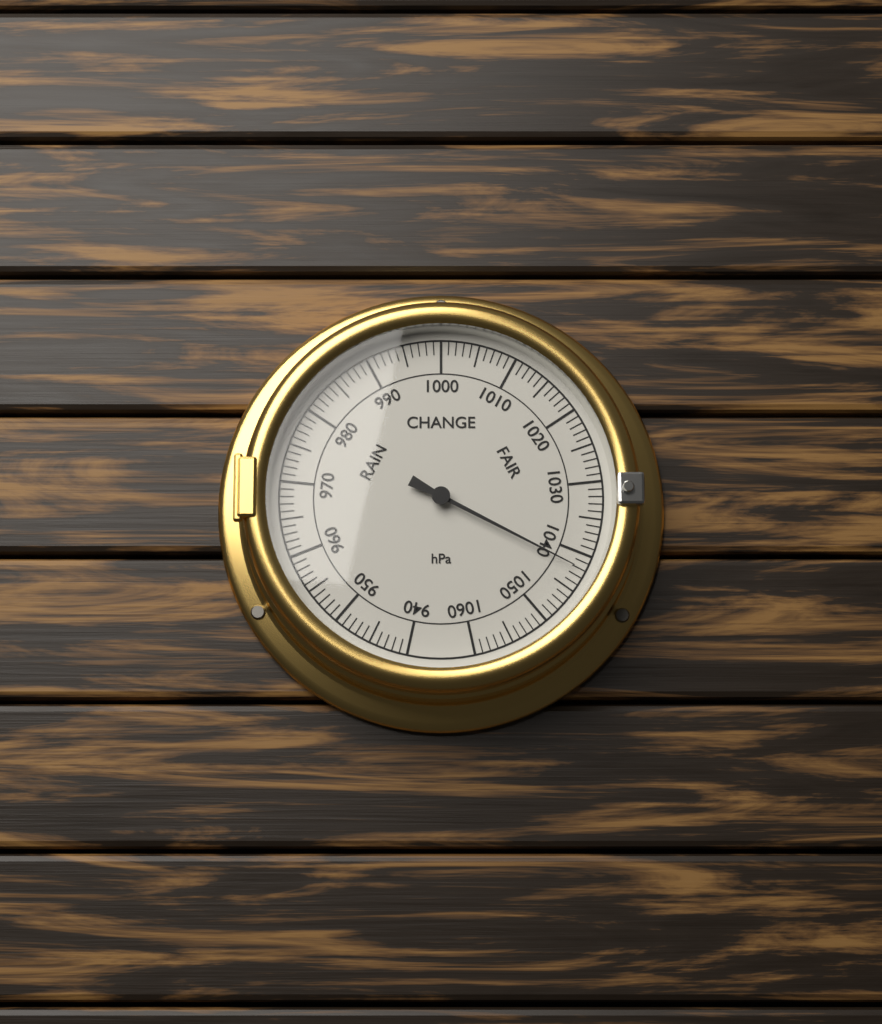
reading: 1042 hPa
